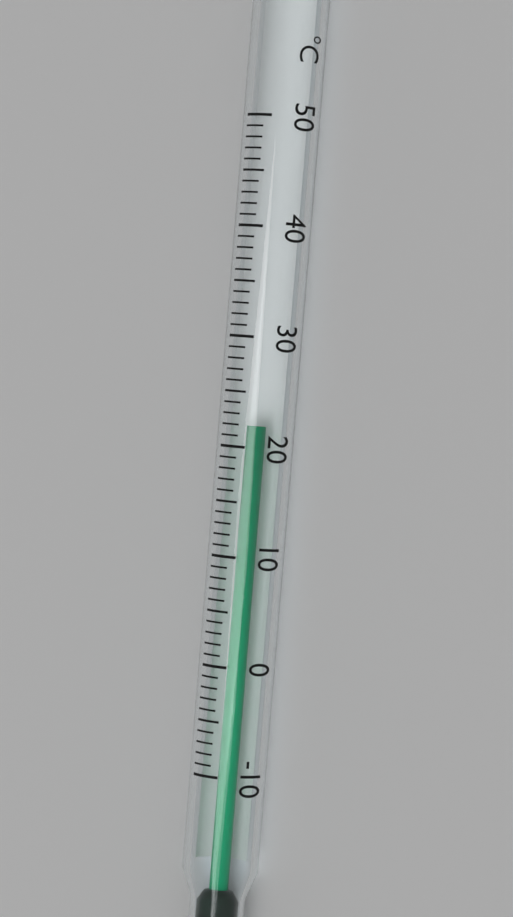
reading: 22 °C
